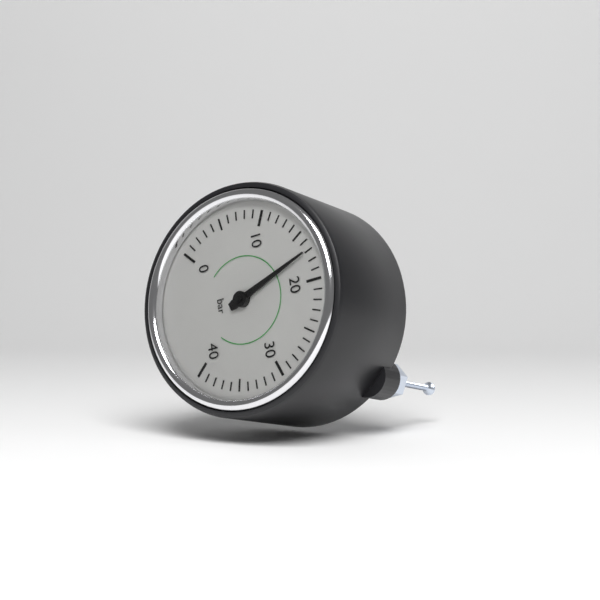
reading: 17 bar
